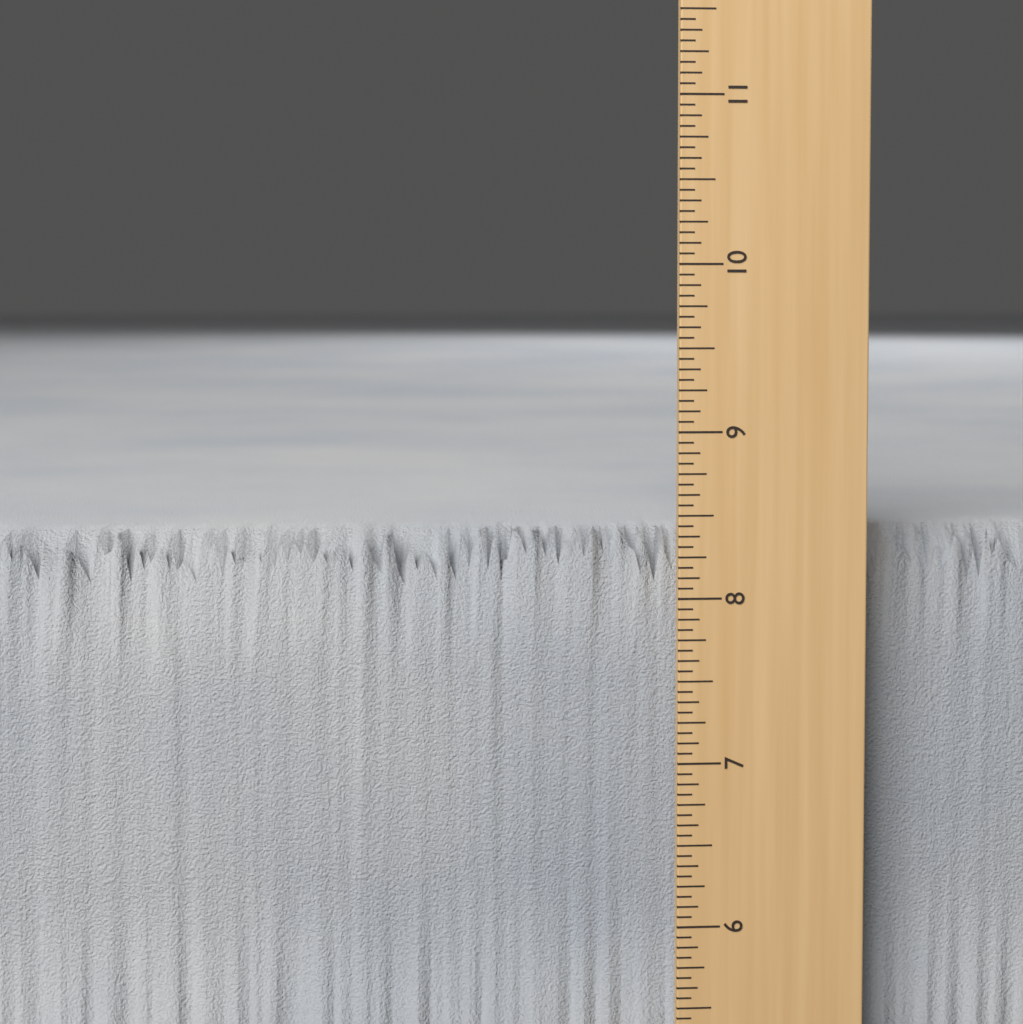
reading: 8.3750 in
